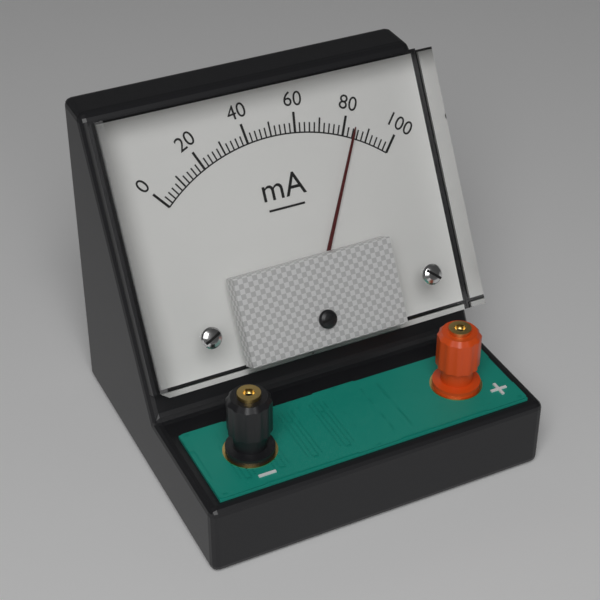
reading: 84 mA
